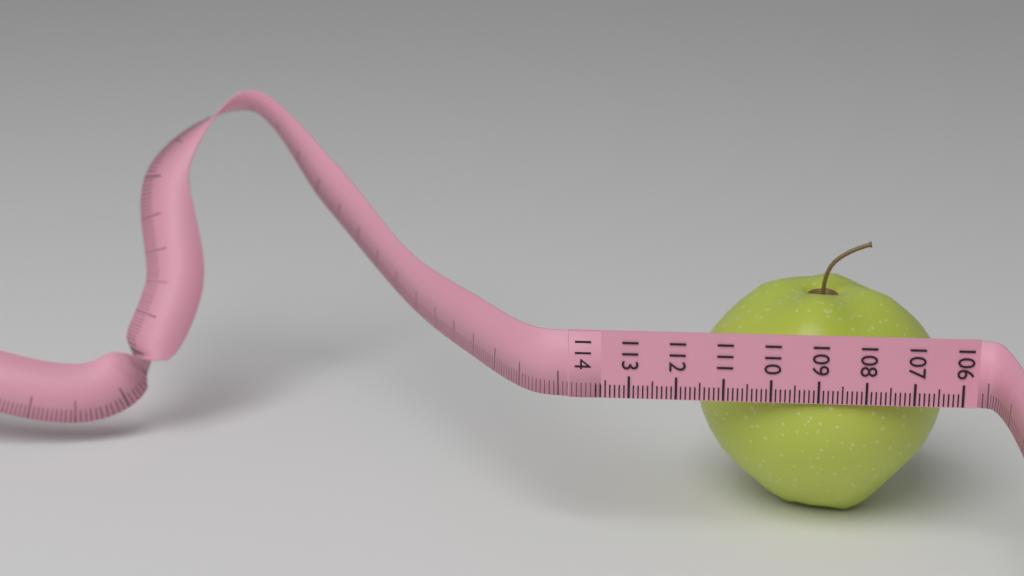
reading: 111.5 (no unit)
